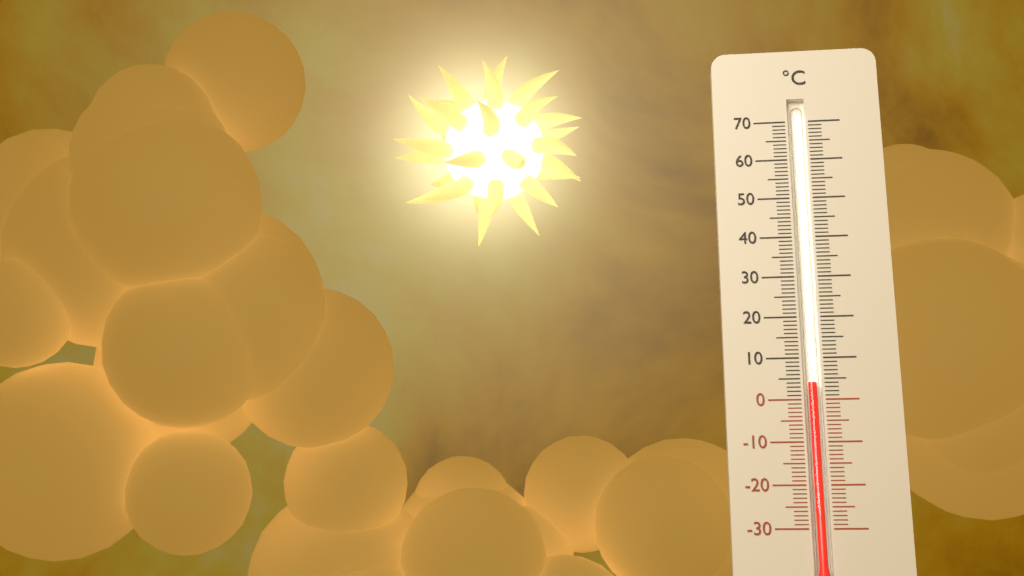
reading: 4 °C
